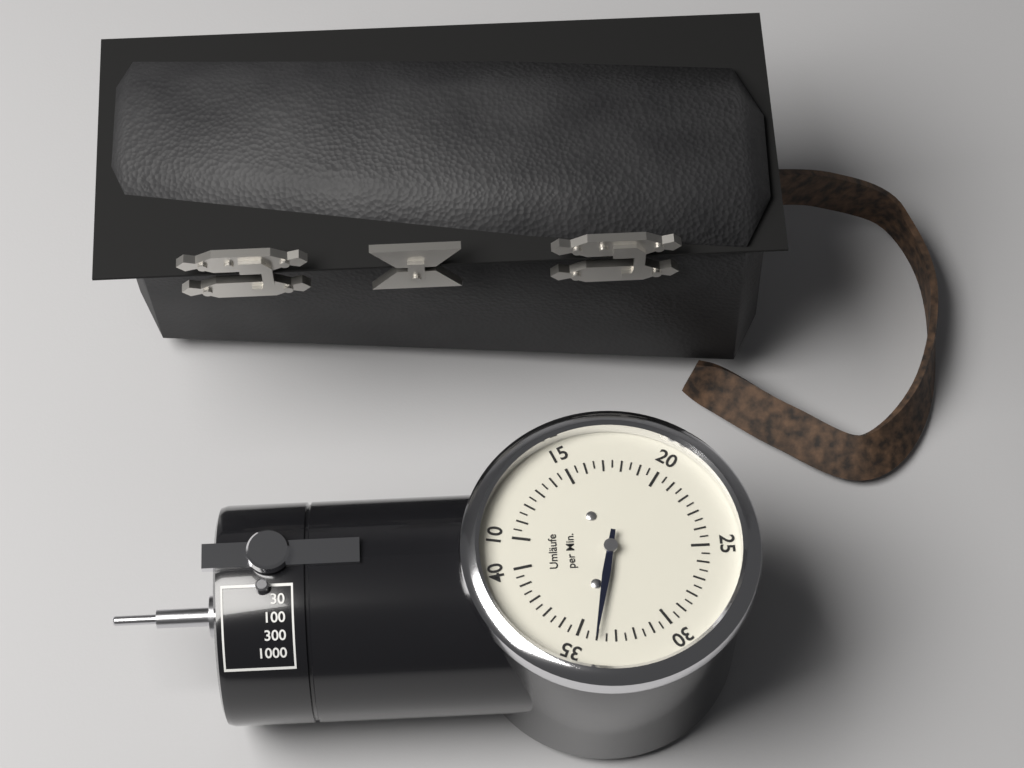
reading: 34.0 Umläufe per Min.
